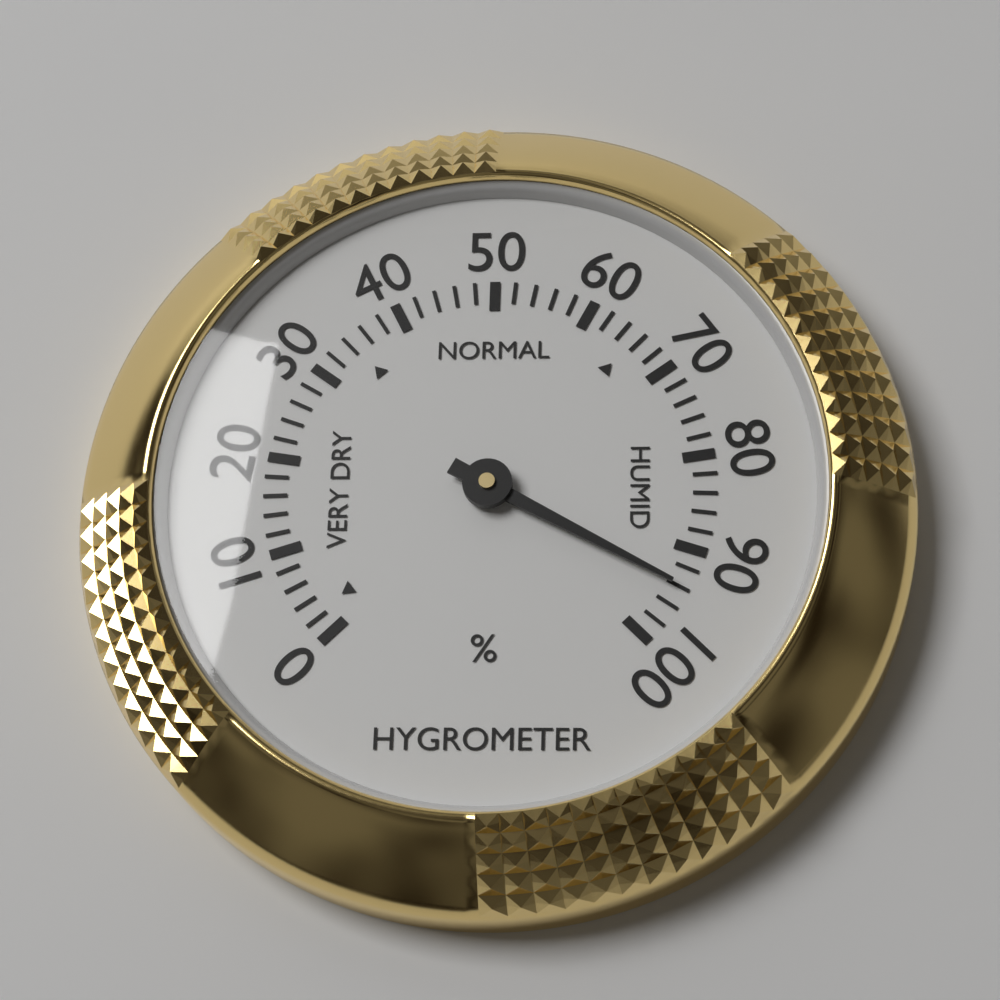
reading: 94 %
